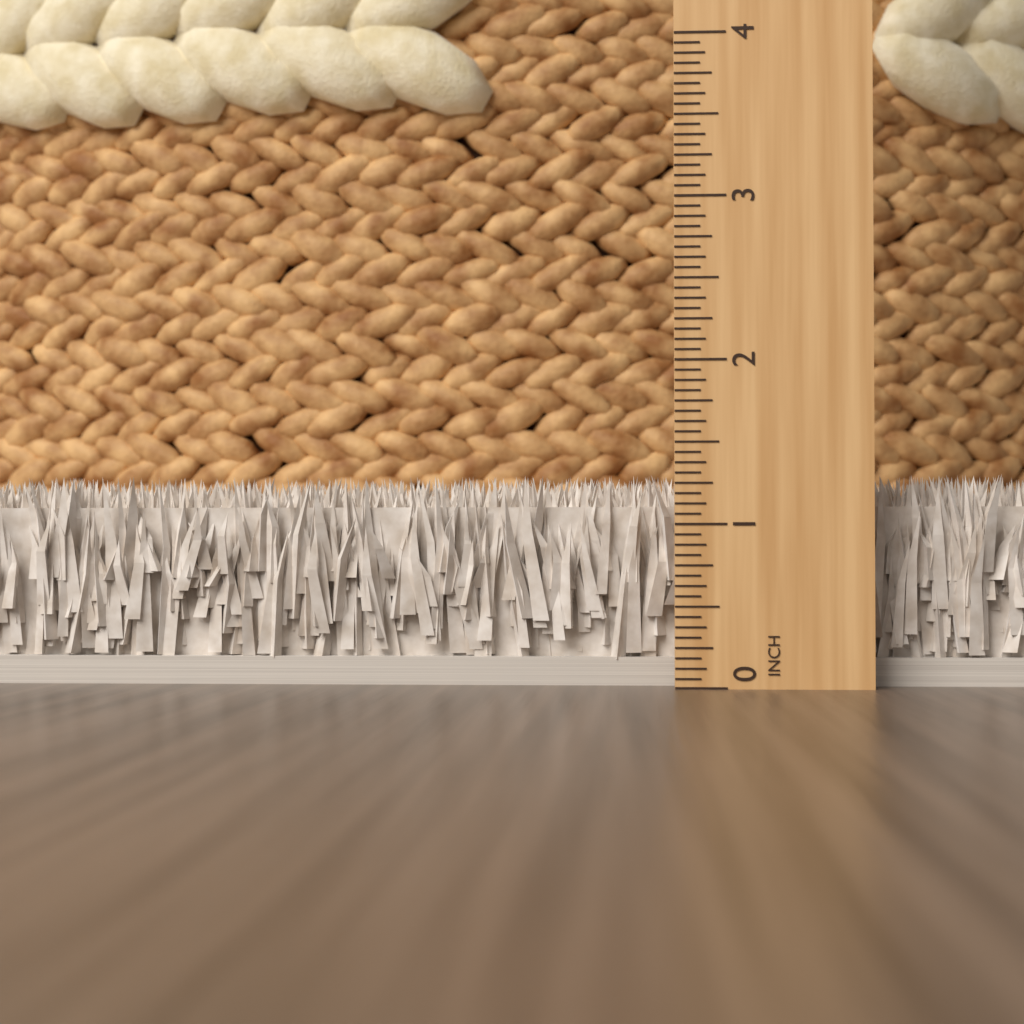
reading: 1.3125 in
